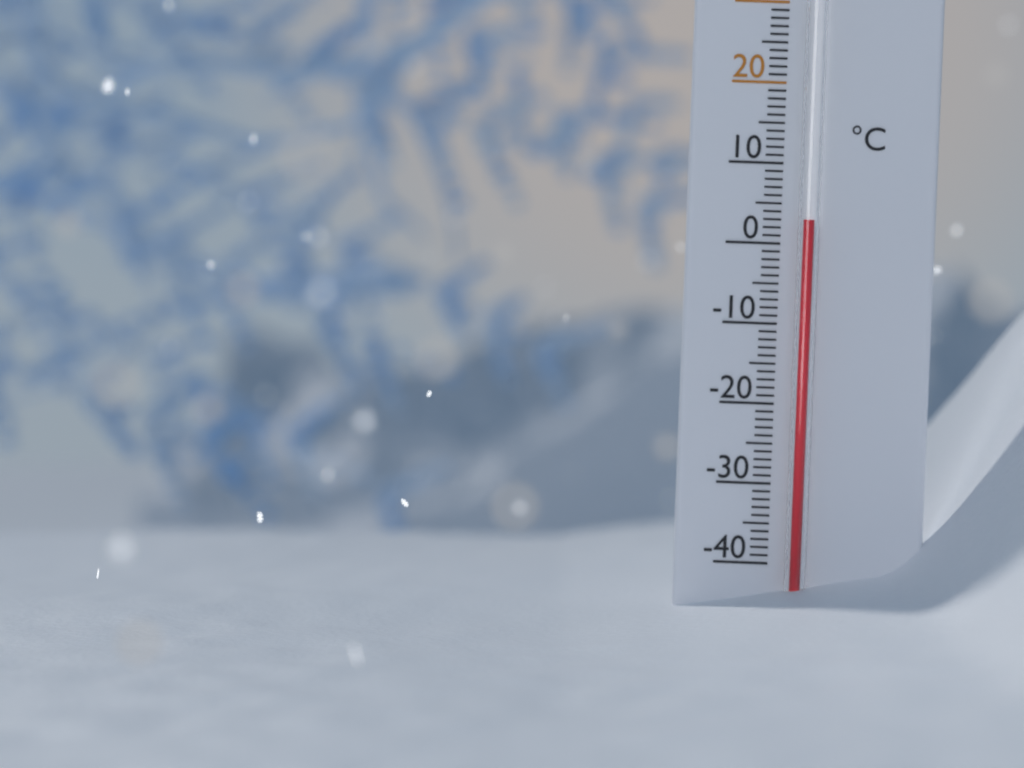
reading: 3 °C
